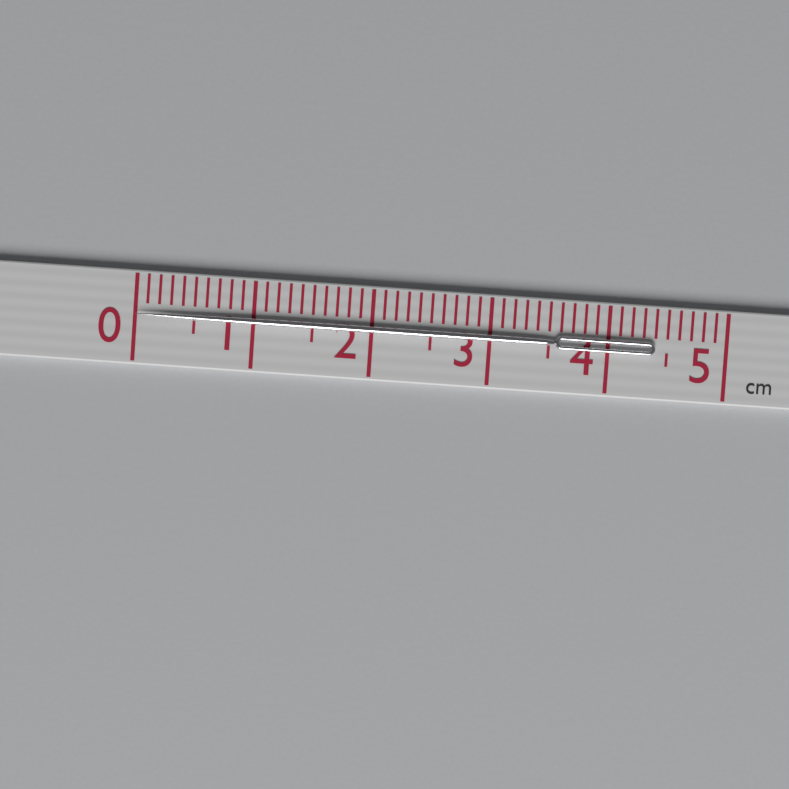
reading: 4.4 cm
